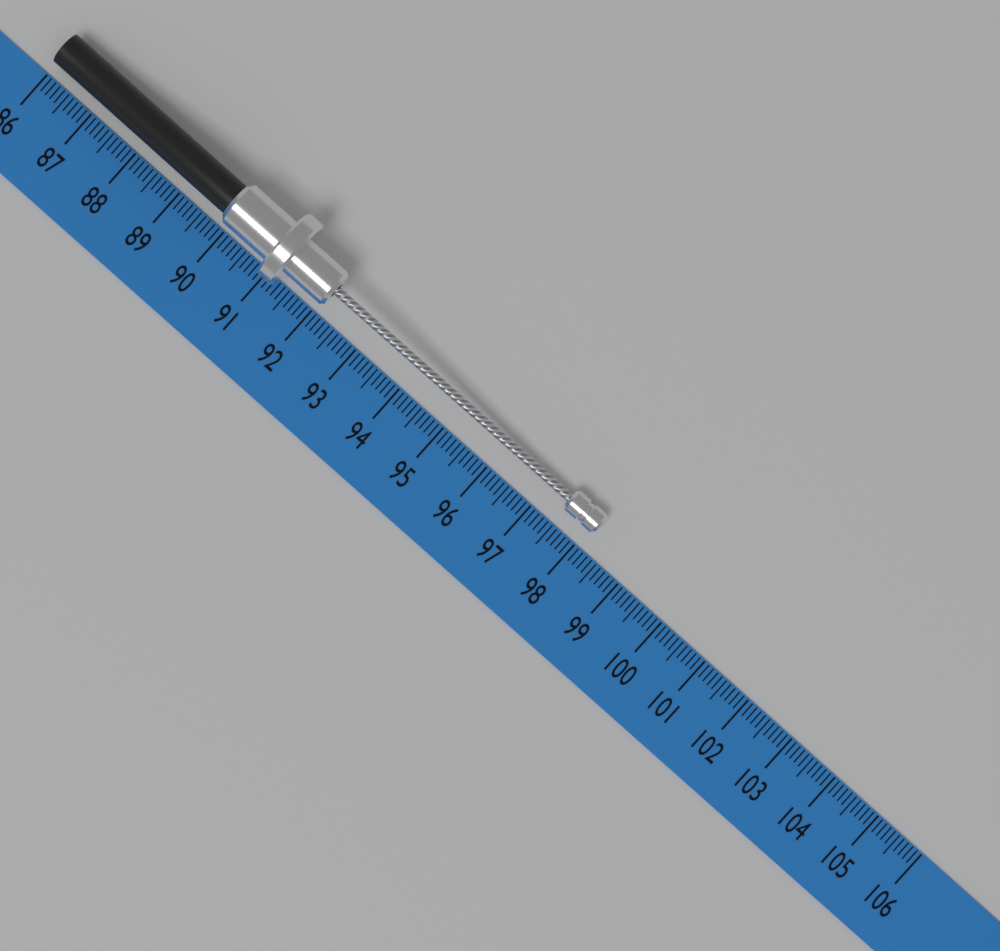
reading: 98.1 (no unit)
